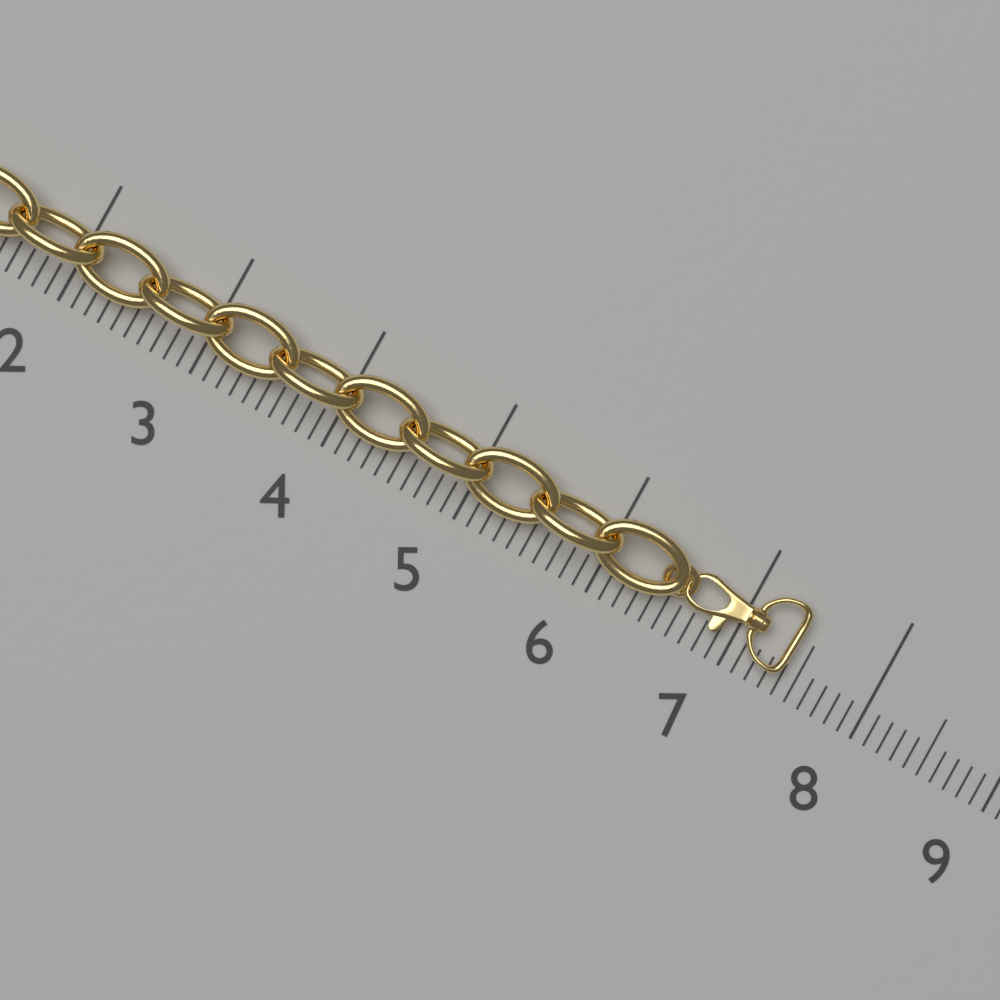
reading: 7.4 (no unit)
